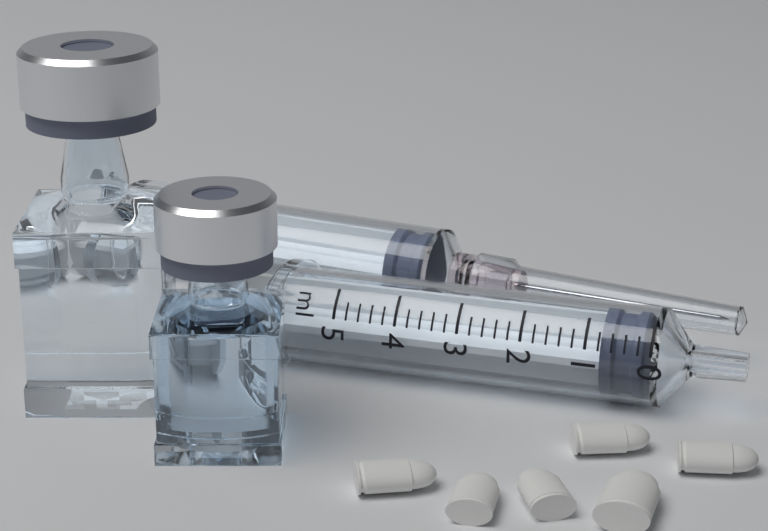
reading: 0.1 ml
